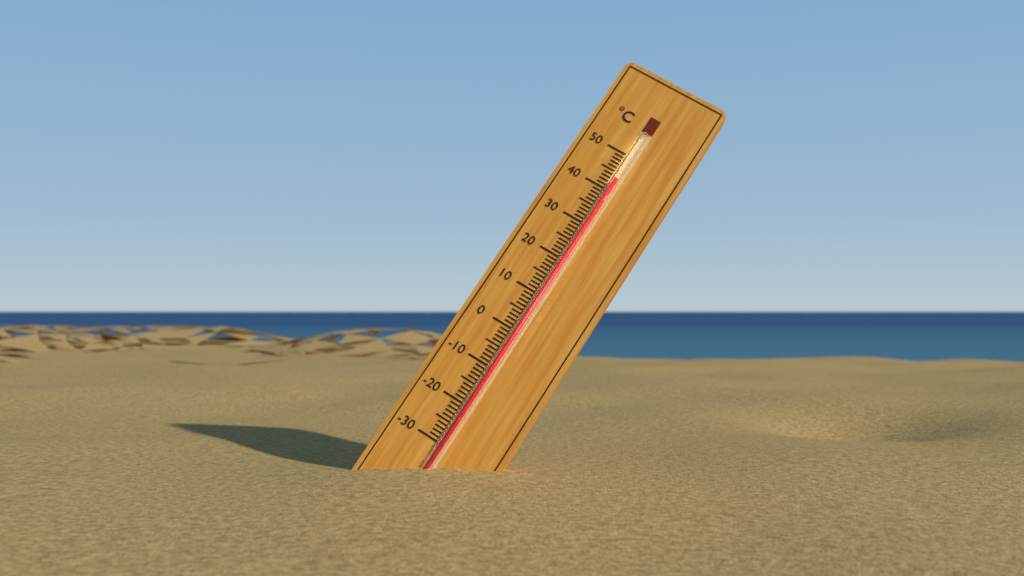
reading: 43 °C
